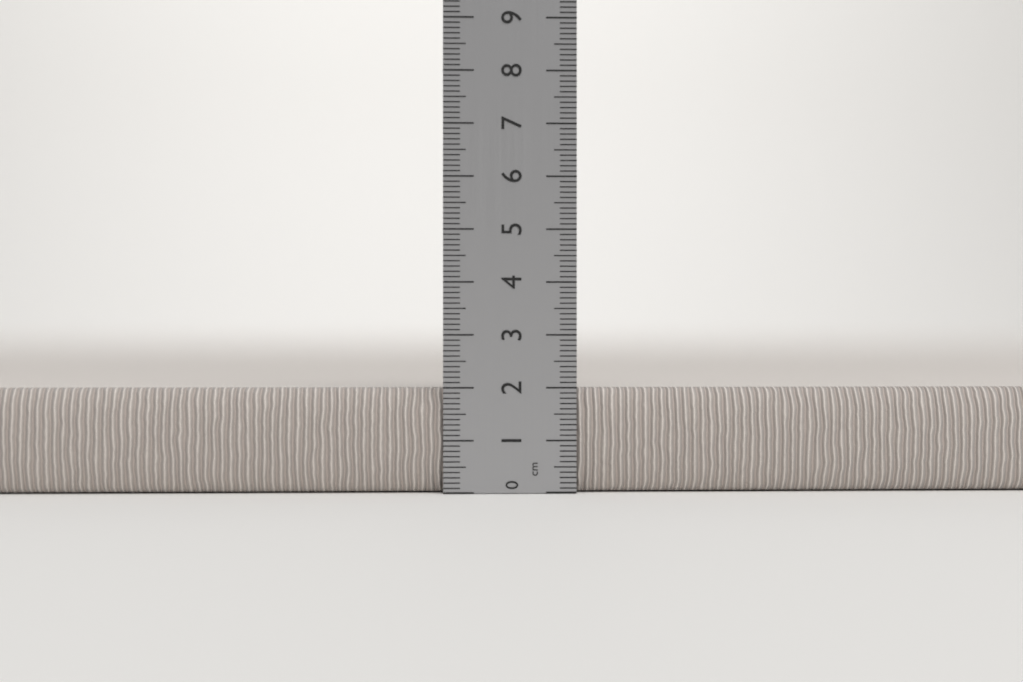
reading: 2.0 cm
